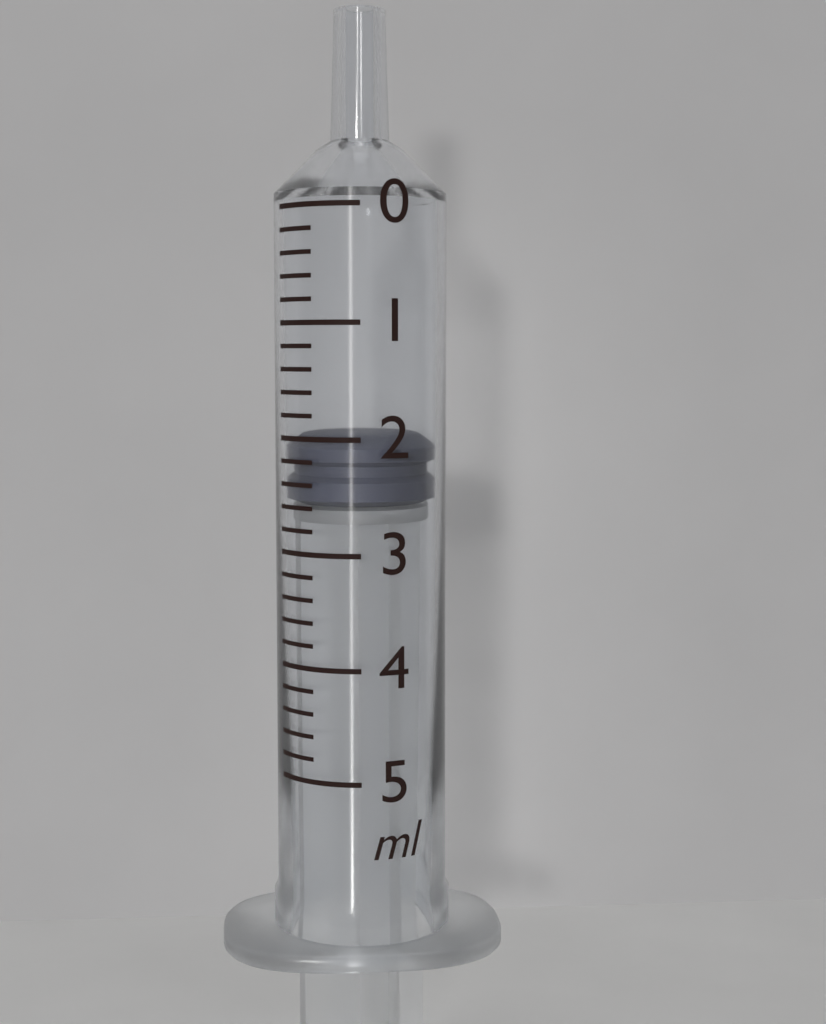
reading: 2.0 ml
